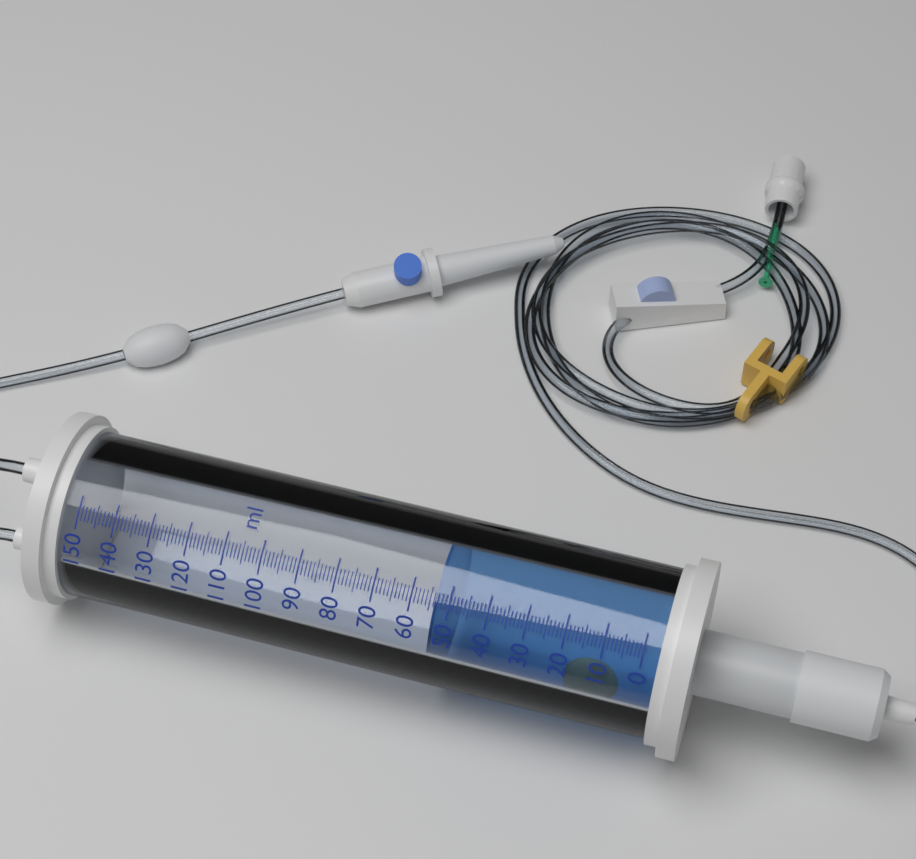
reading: 54 ml
